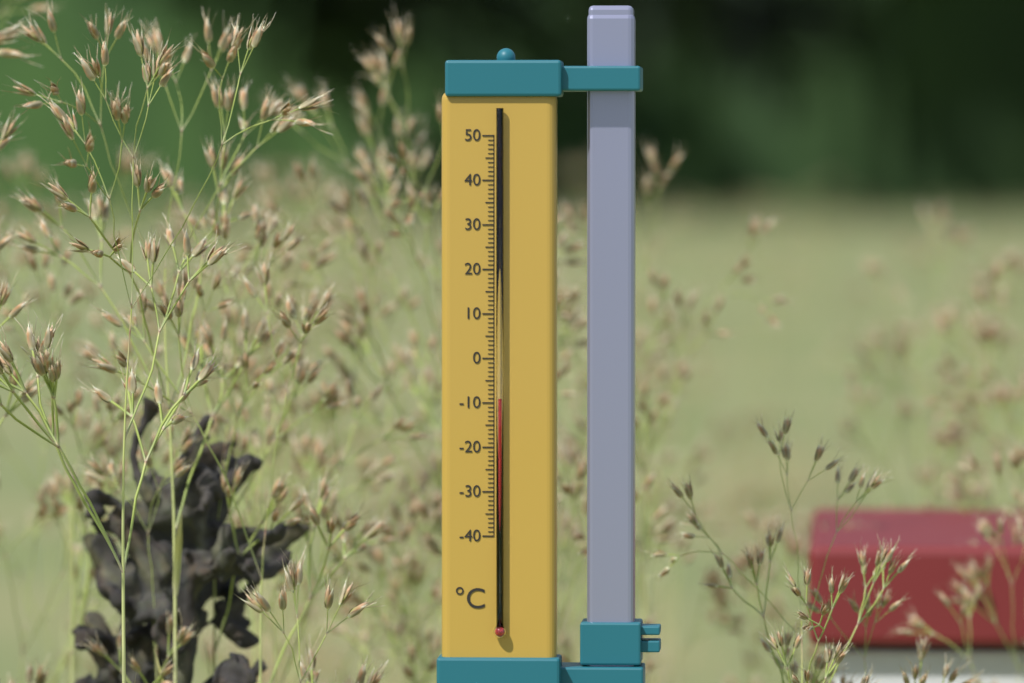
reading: -9 °C
